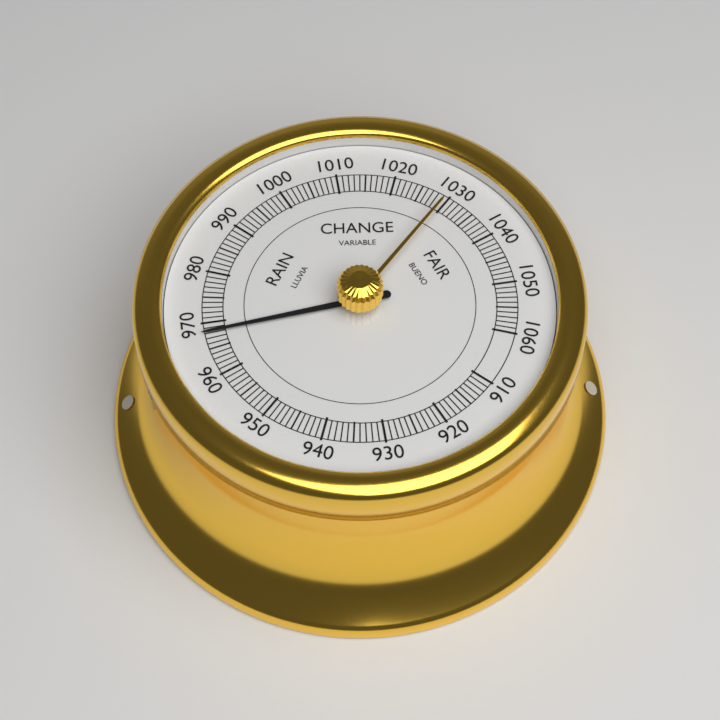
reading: 968 (no unit)
